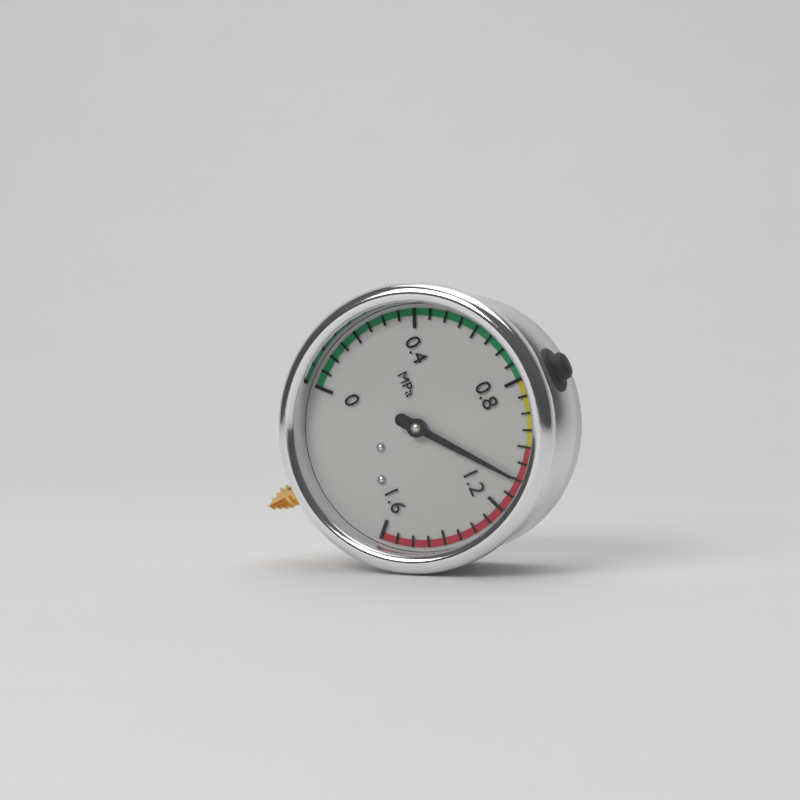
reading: 1.10 MPa
